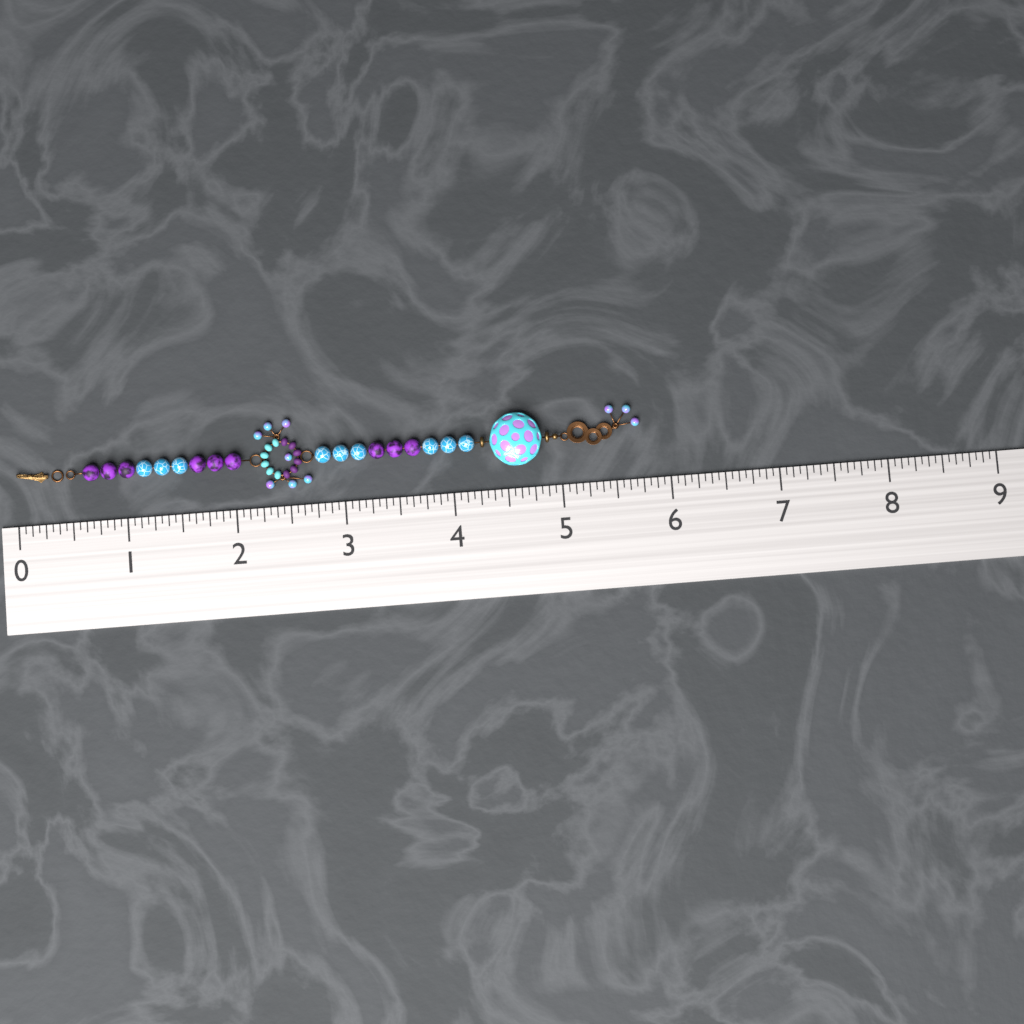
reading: 5.7500 (no unit)
